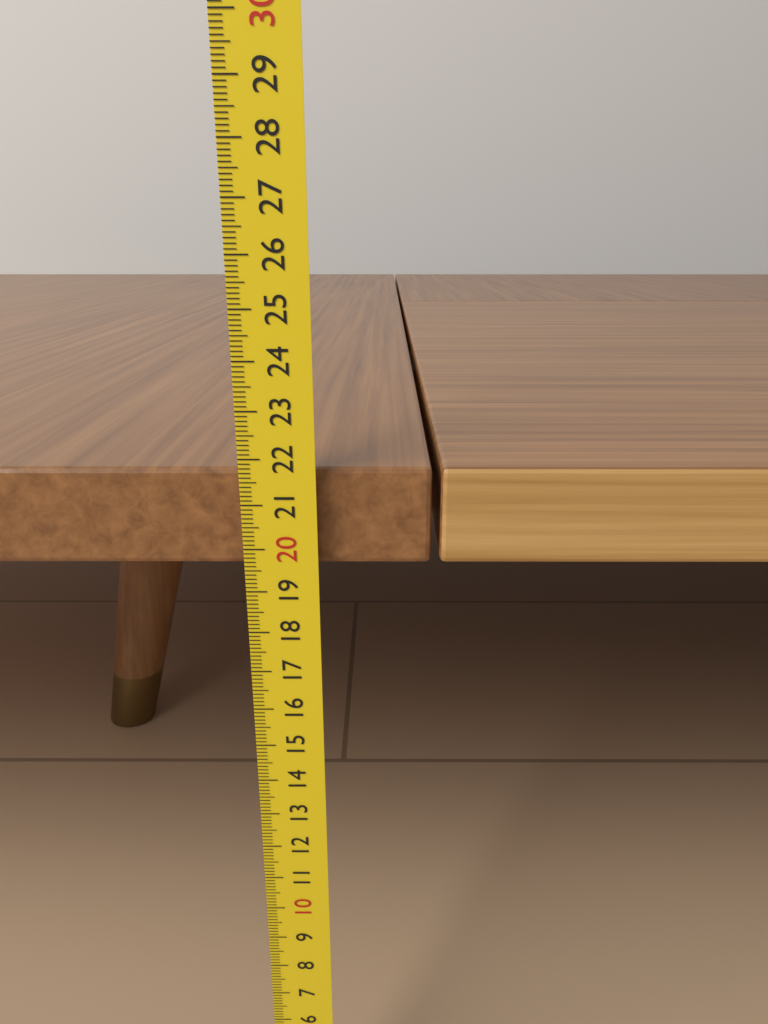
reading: 21.7 cm
